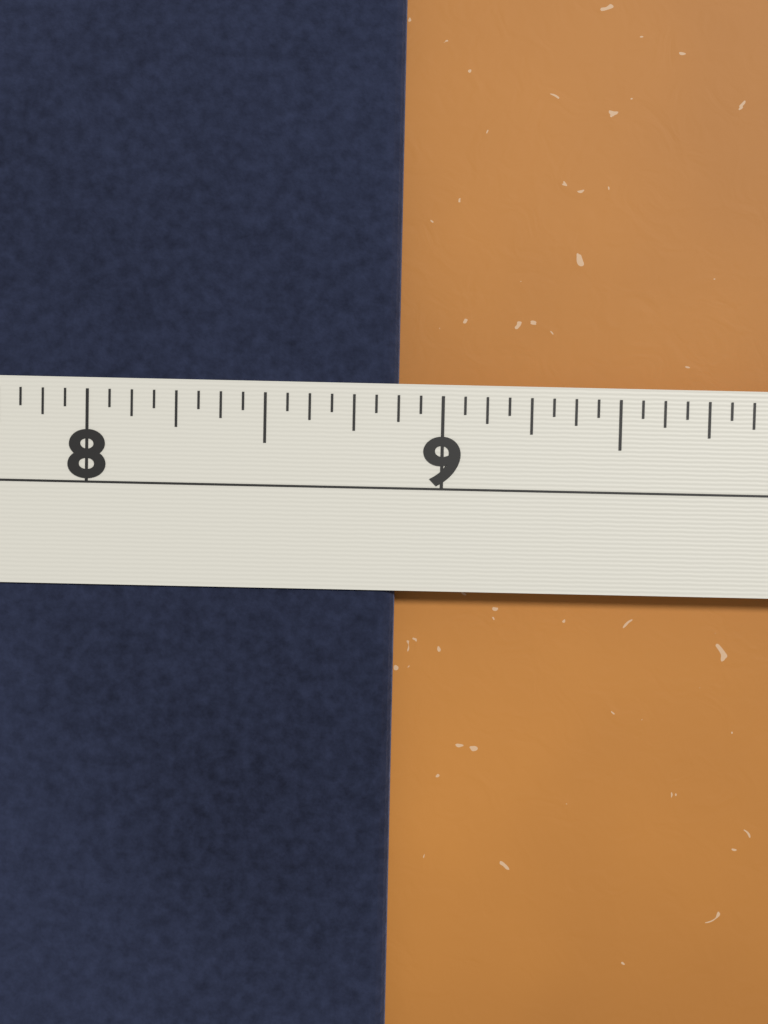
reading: 8.8750 in
